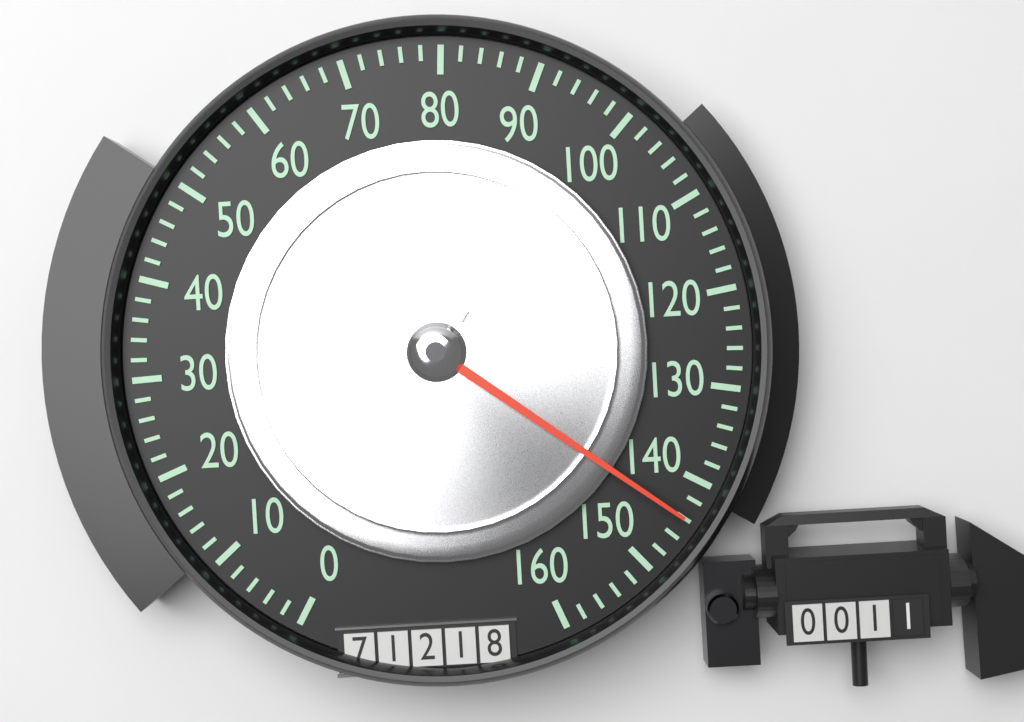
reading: 144 (no unit)
